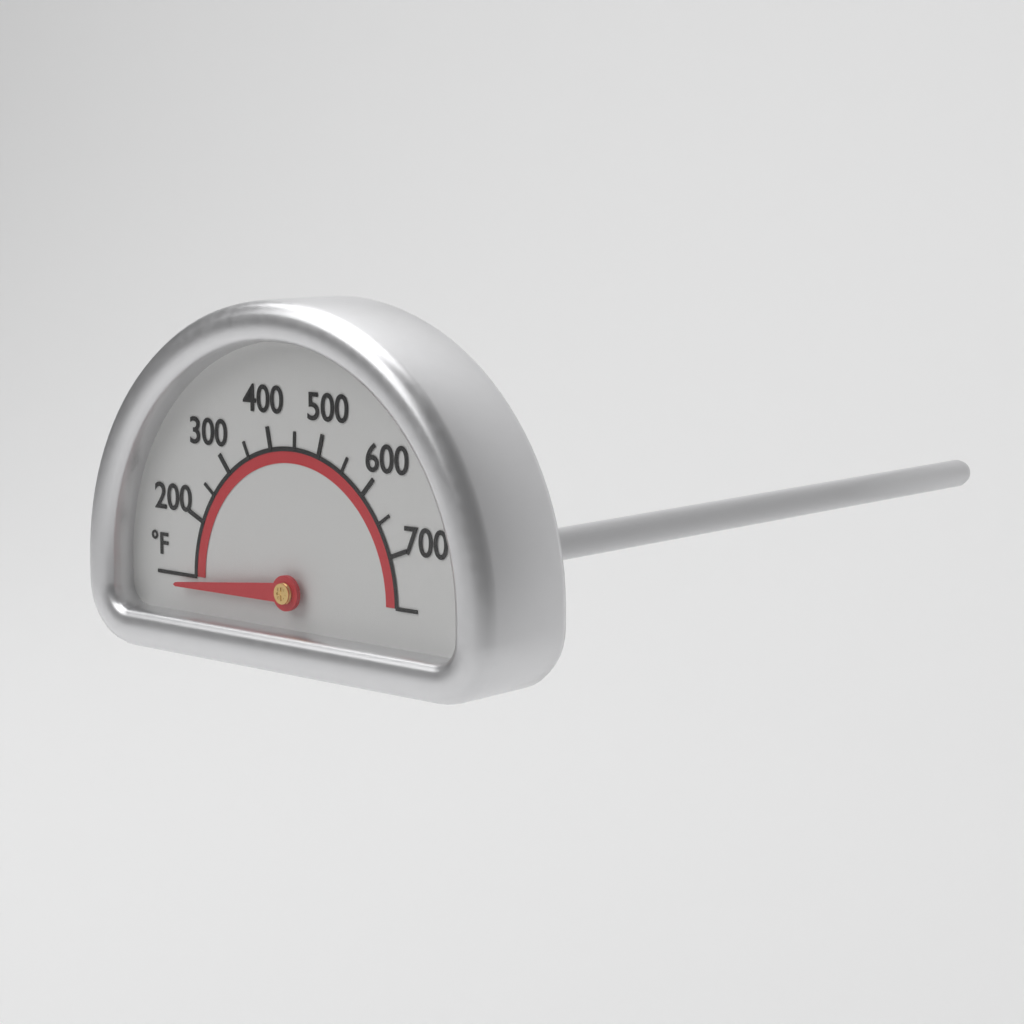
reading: 100 °F
